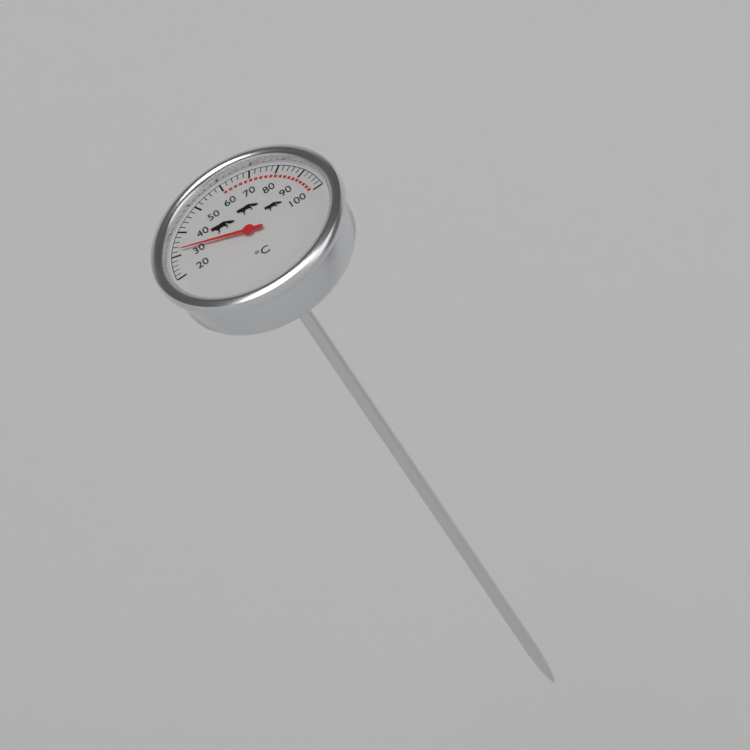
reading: 32 °C
